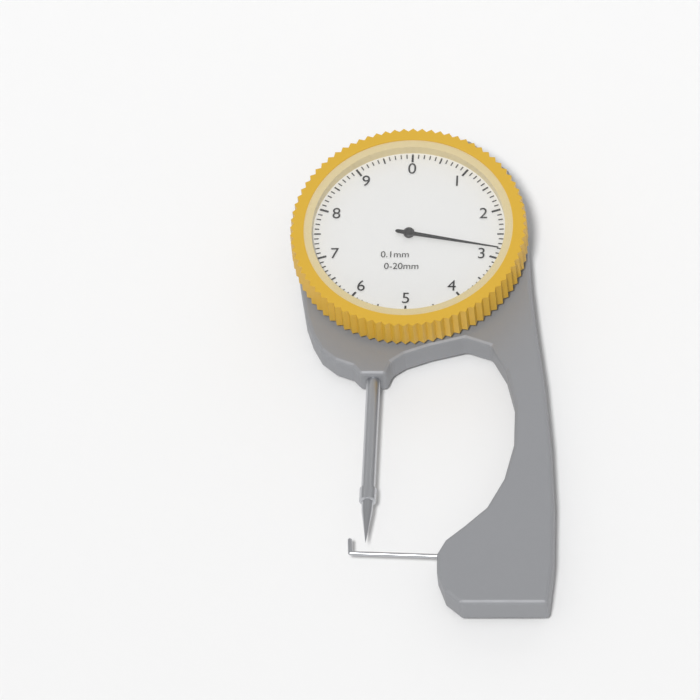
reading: 2.8 mm
